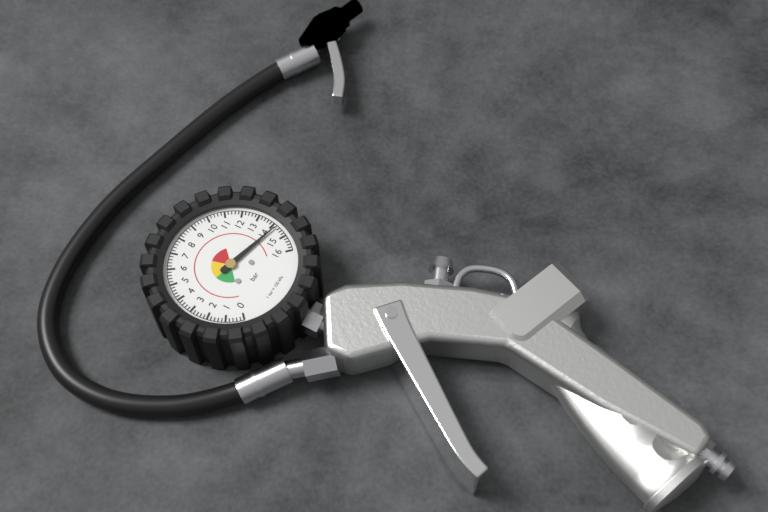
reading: 14.2 bar
